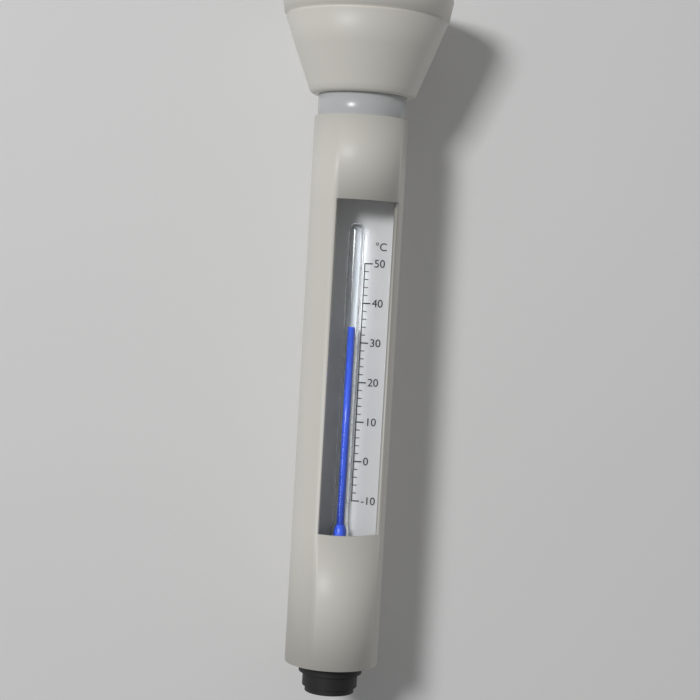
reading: 34 °C
